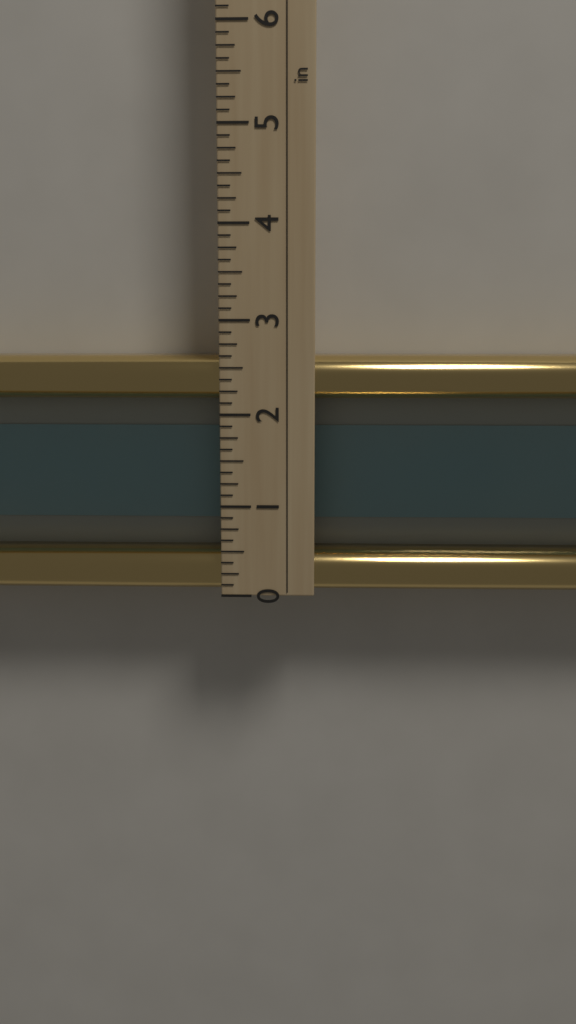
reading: 2.625 in
